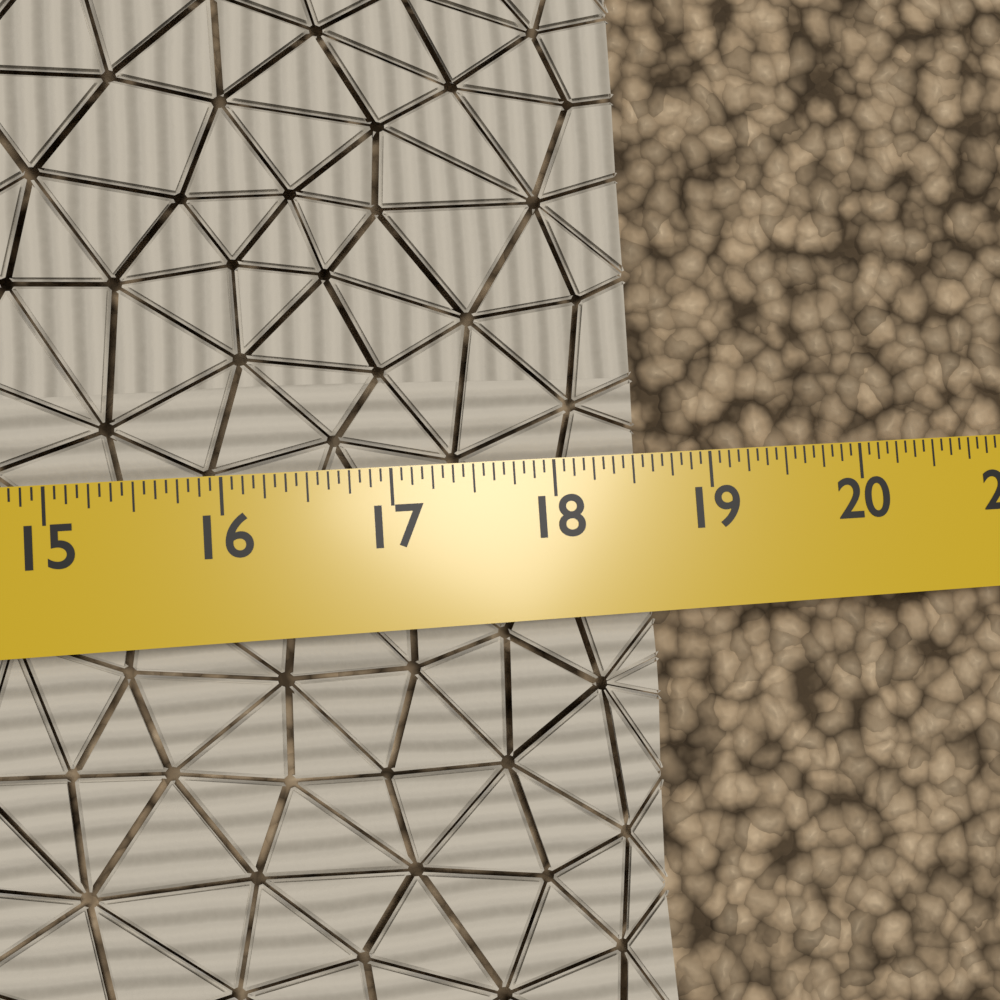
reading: 18.6250 in
